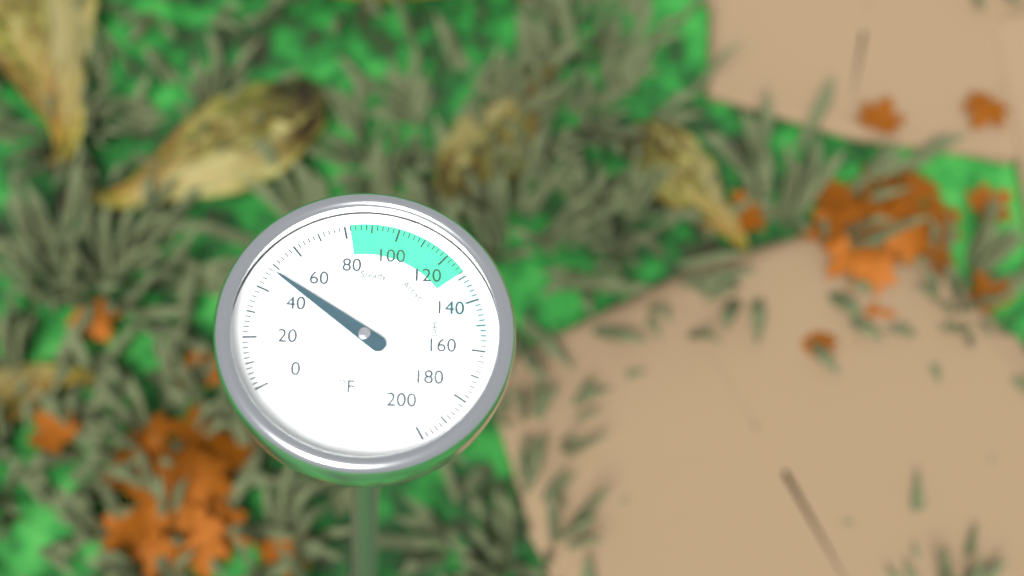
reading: 48 °F
